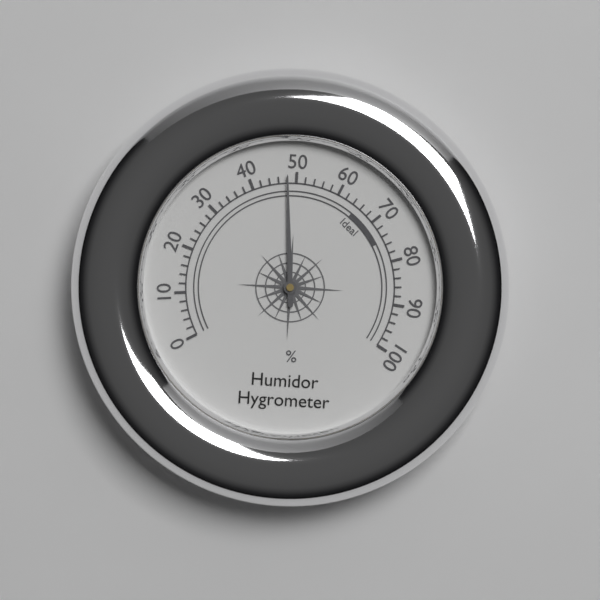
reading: 48 %
